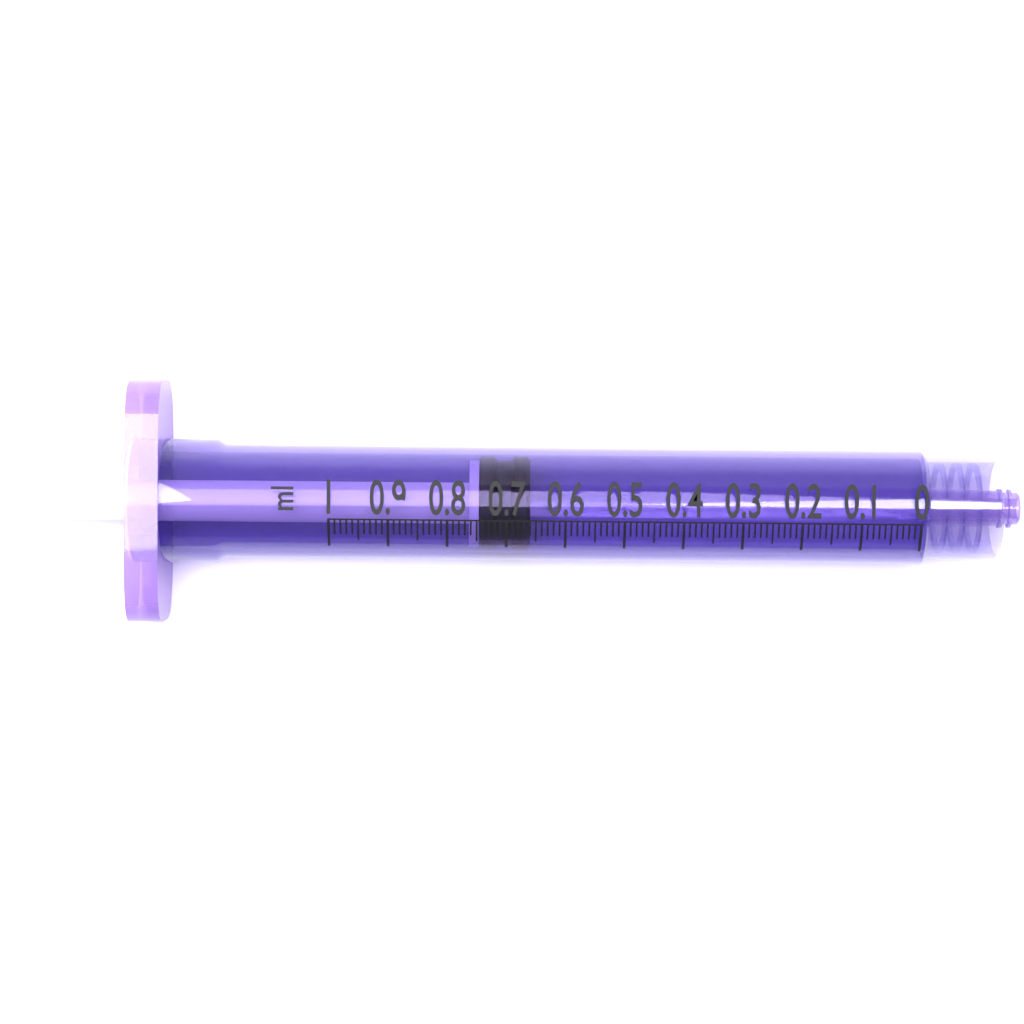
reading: 0.66 ml
